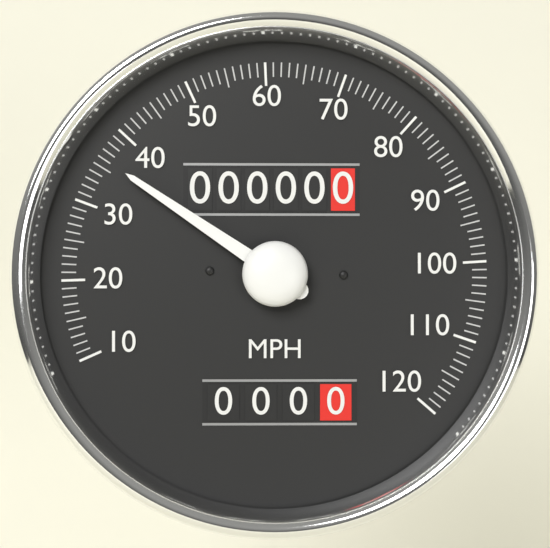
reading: 36 MPH
